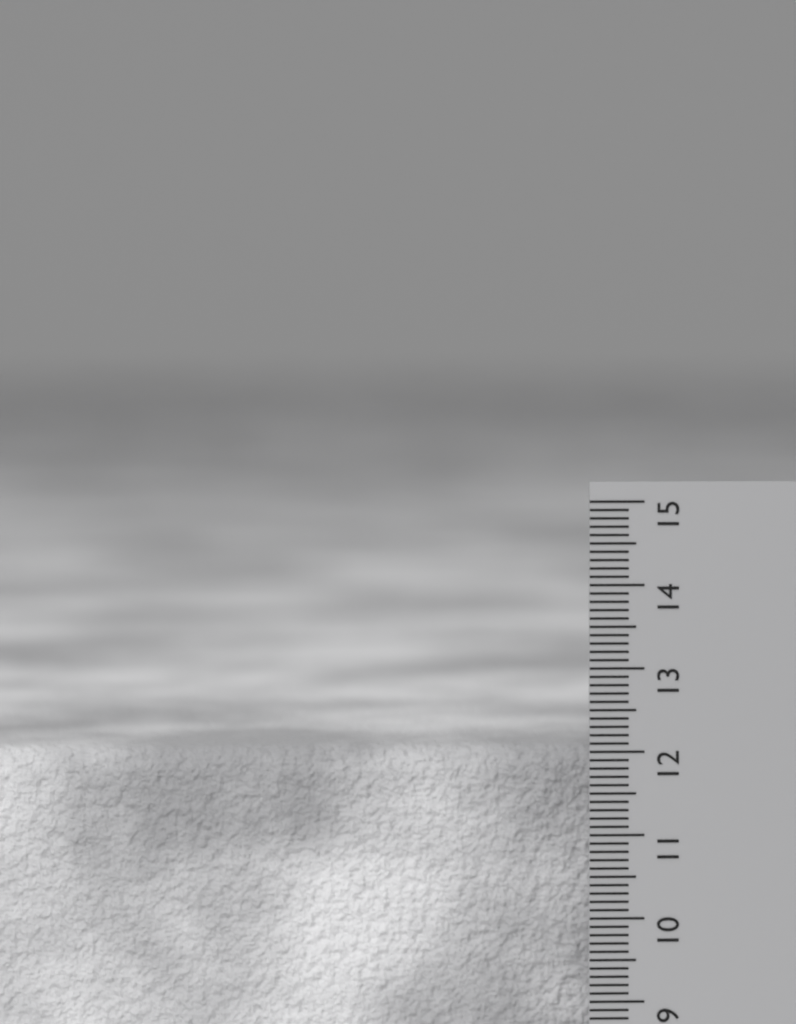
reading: 12.0 cm
